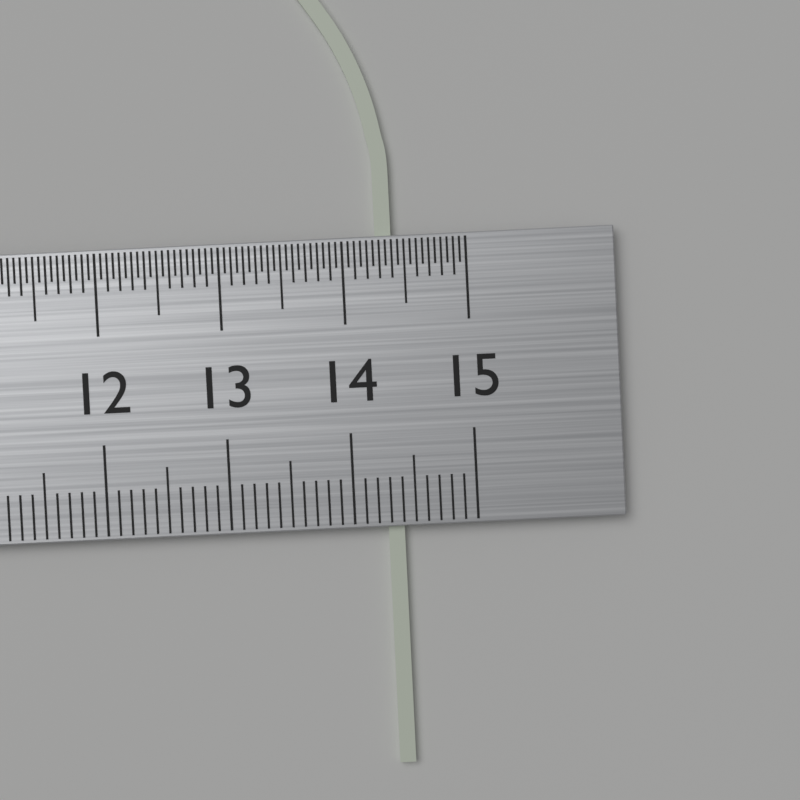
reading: 14.4 cm
